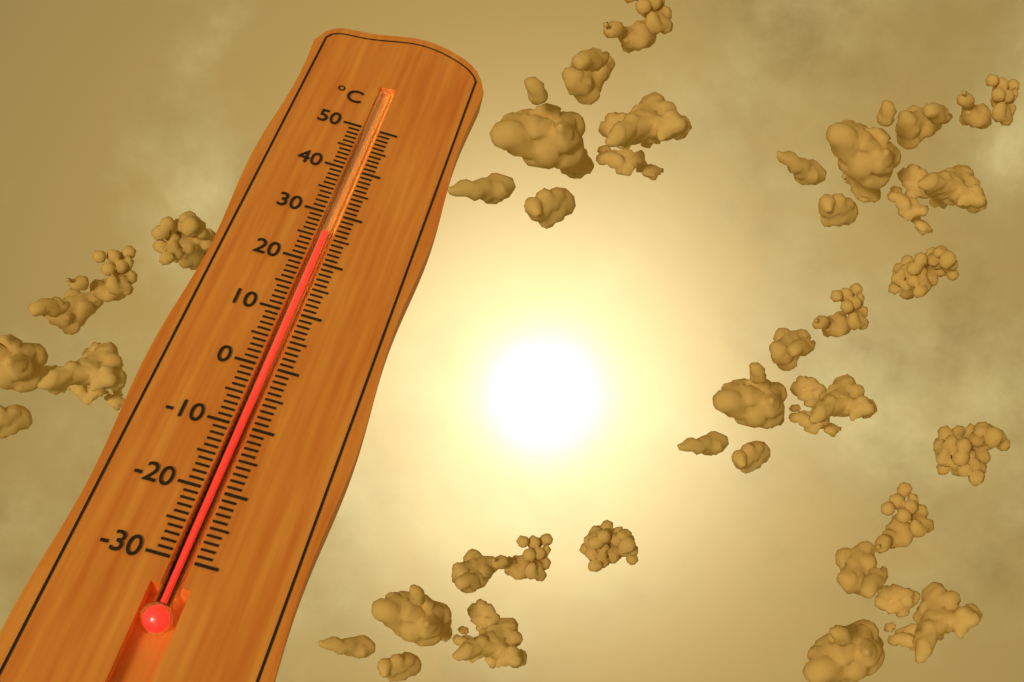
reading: 26 °C
